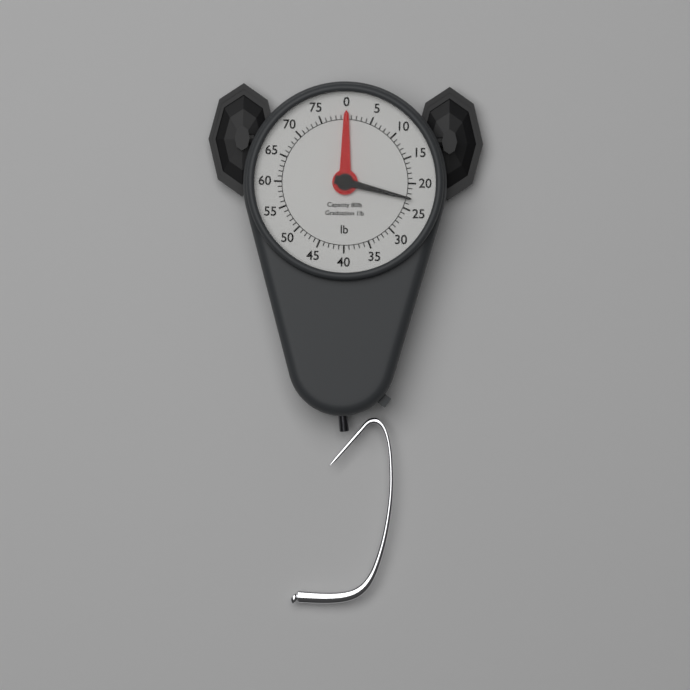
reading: 23 lb
